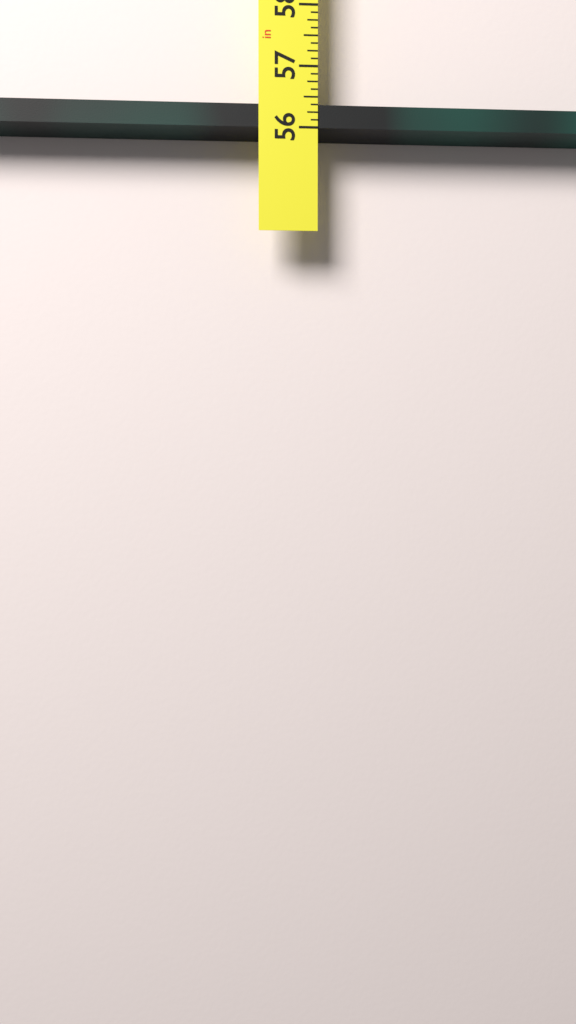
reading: 56.375 in
